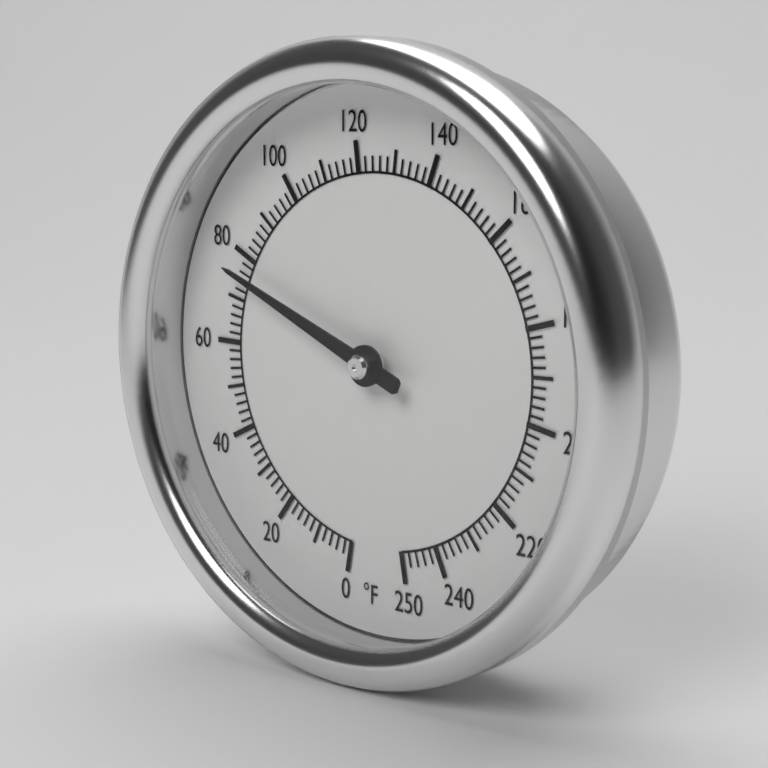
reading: 76 °F
